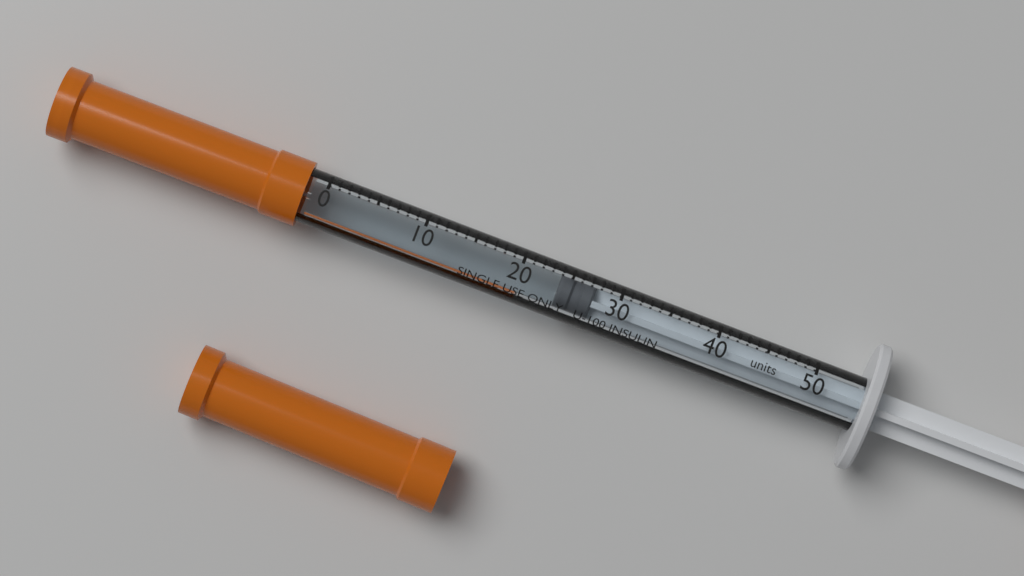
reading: 24 units
